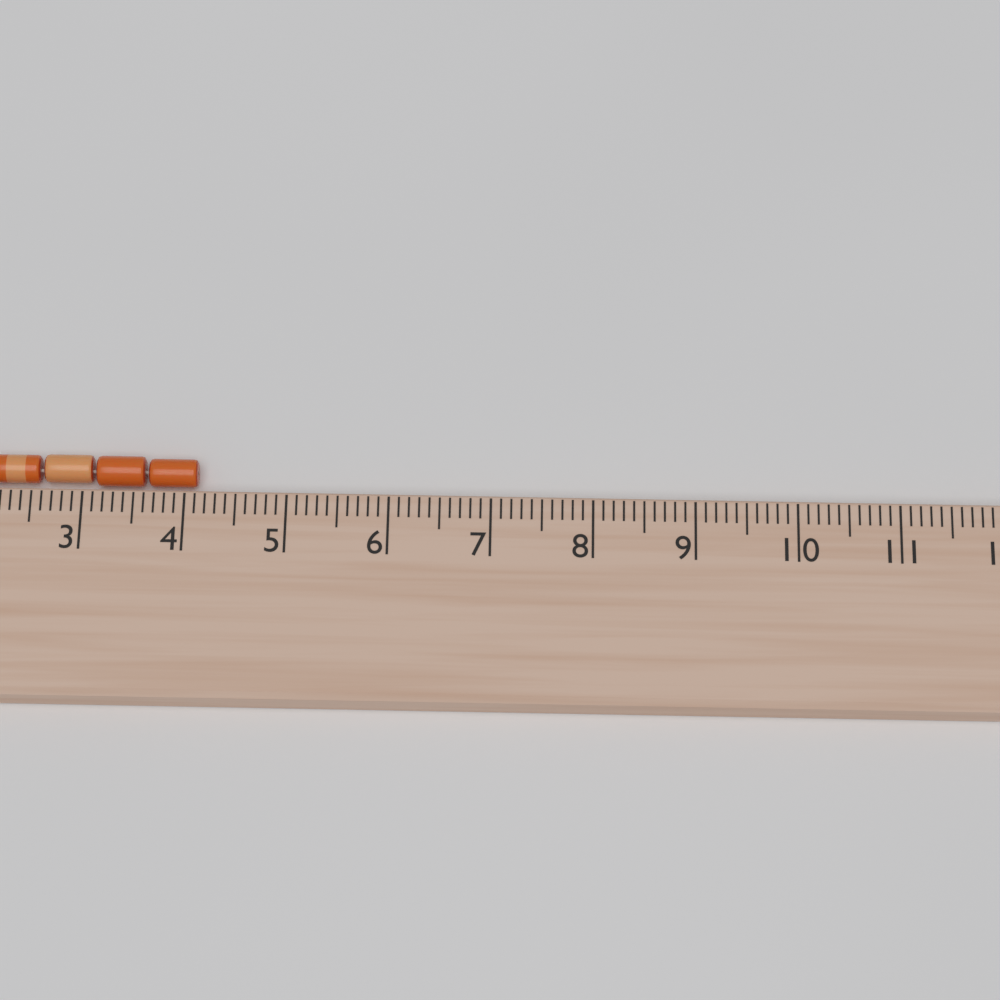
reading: 4.1 cm
